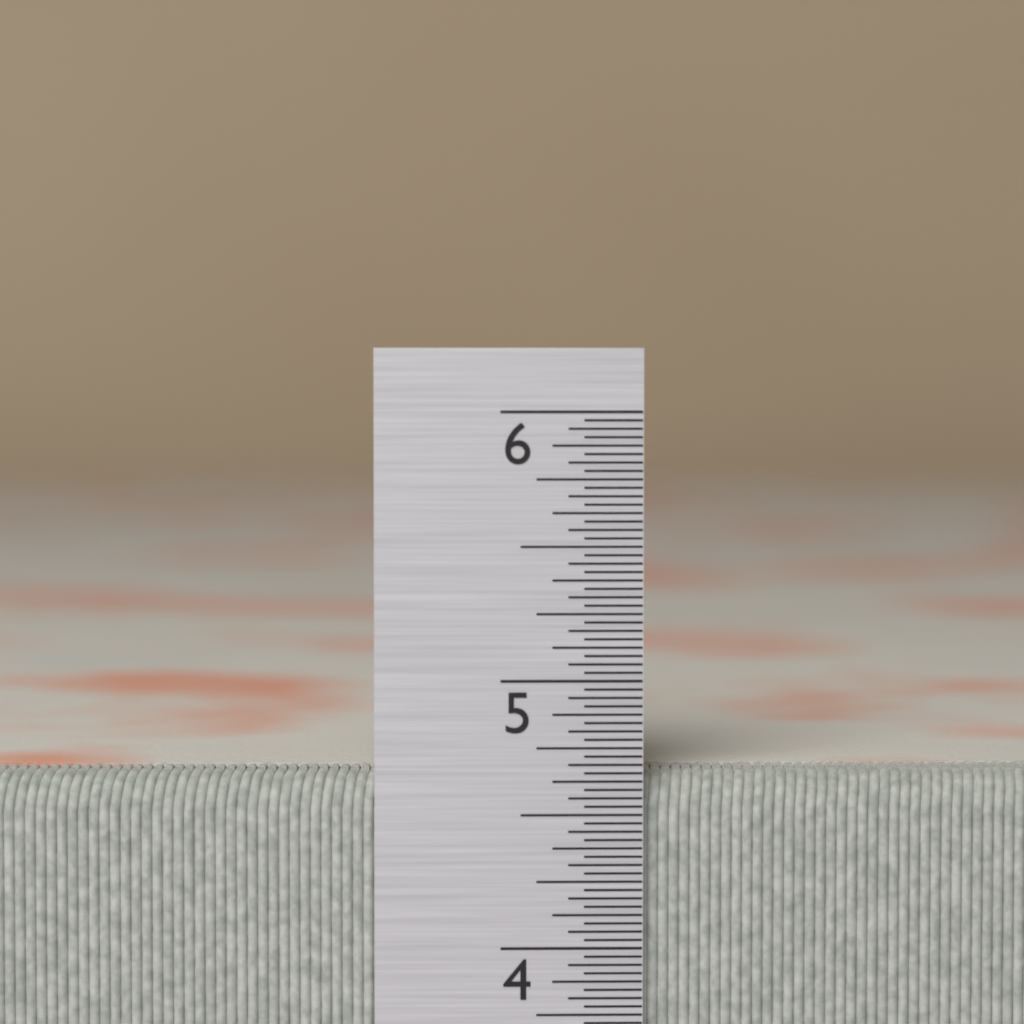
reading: 4.65625 in
